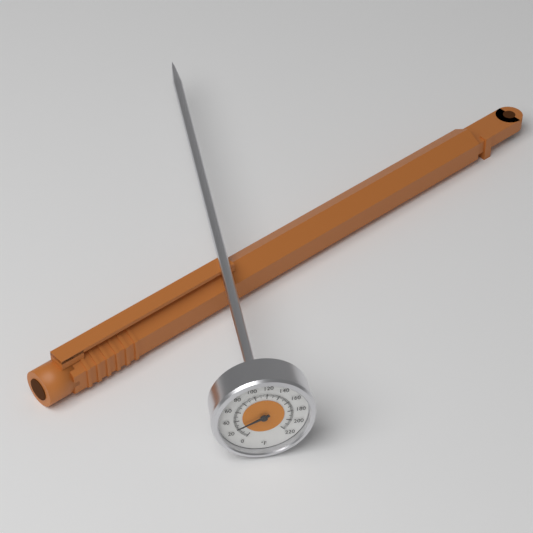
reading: 24 °F
